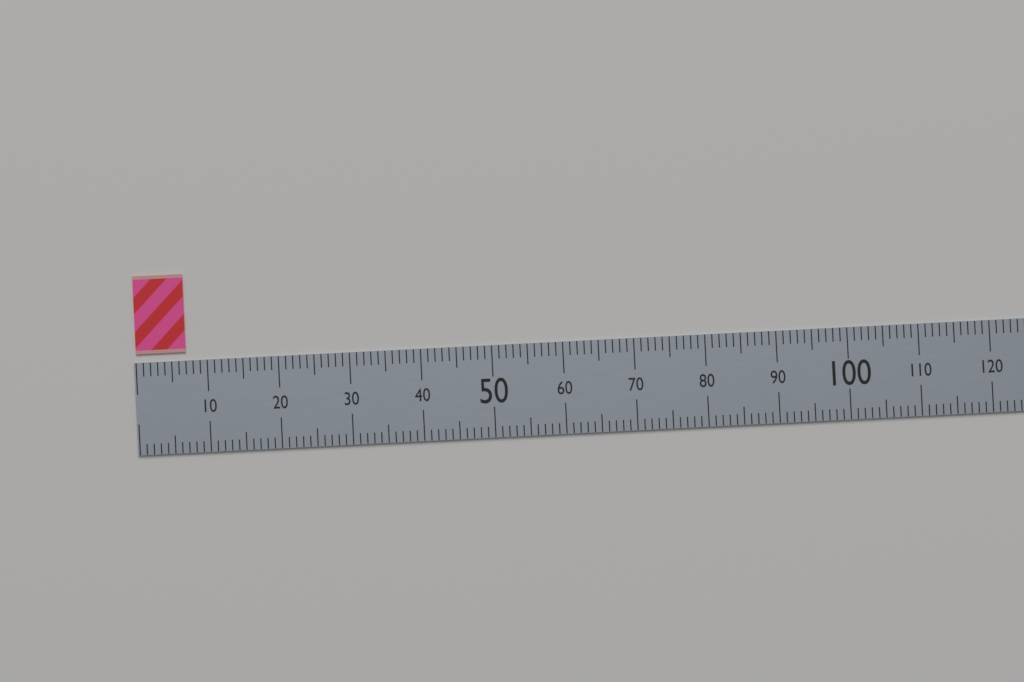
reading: 7 (no unit)
